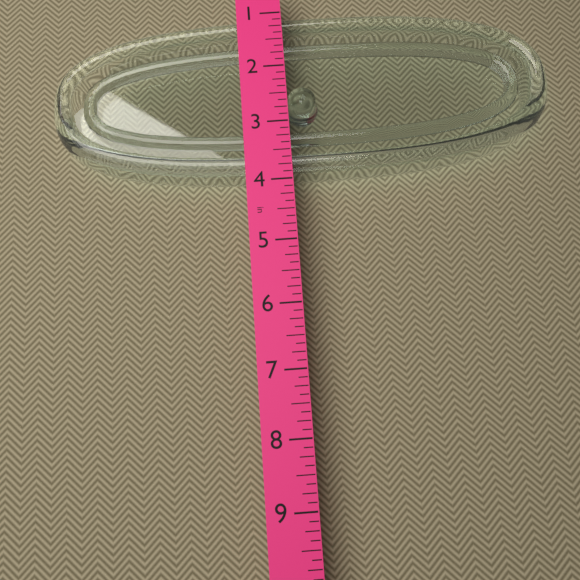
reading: 3.875 in
